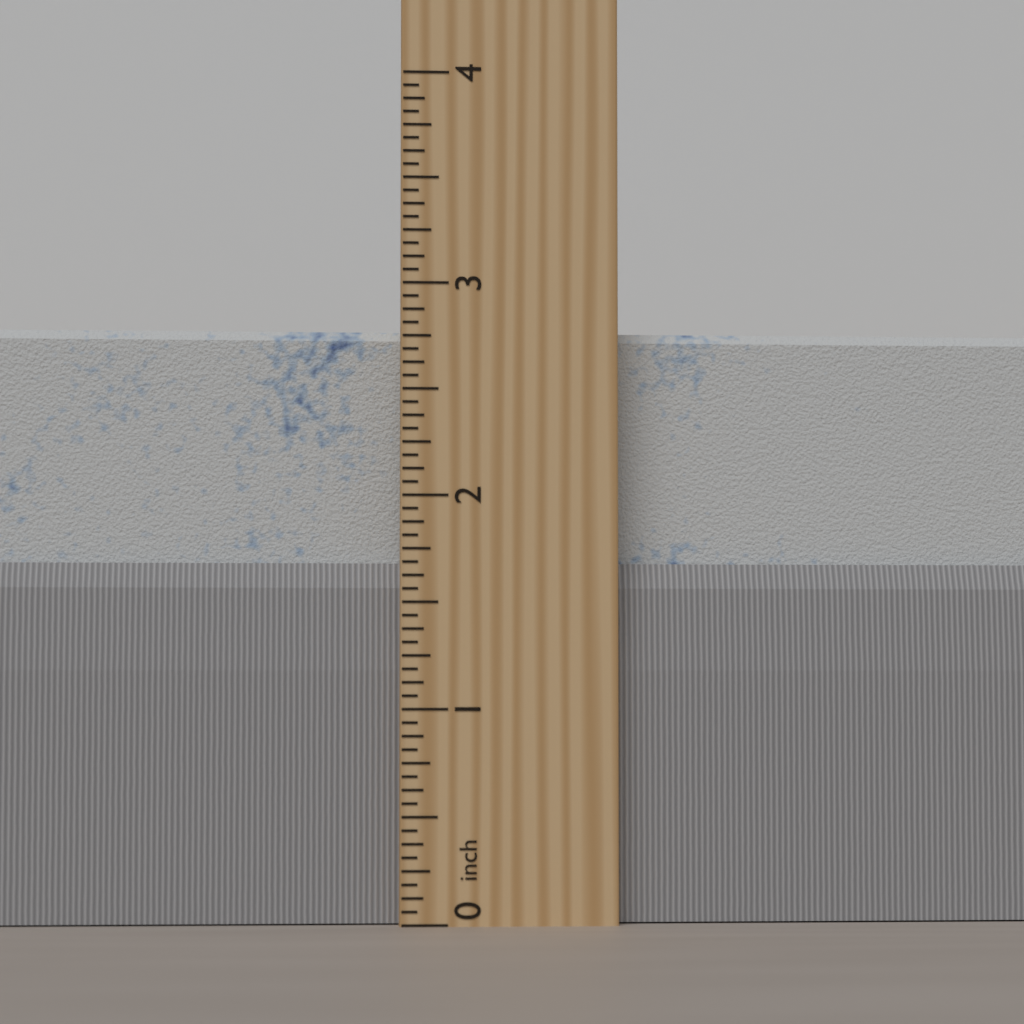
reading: 2.8125 inch
